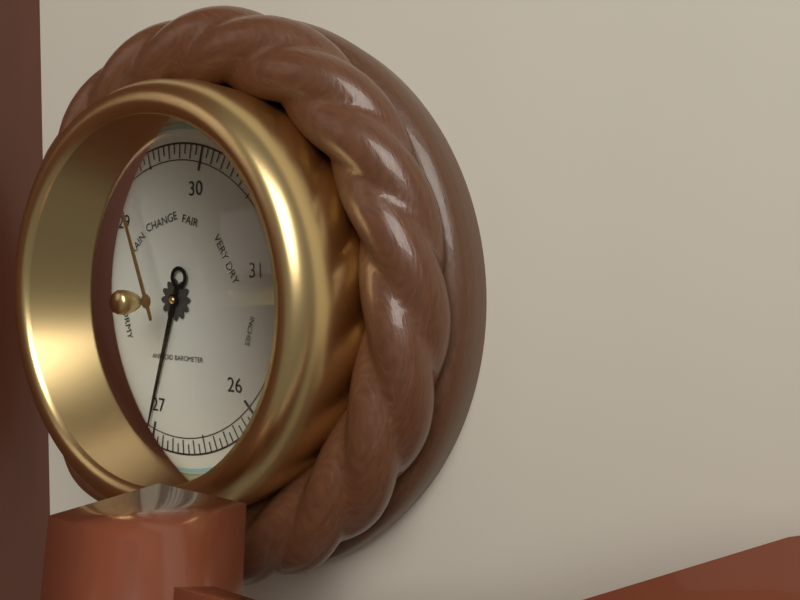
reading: 27.05 inHg
